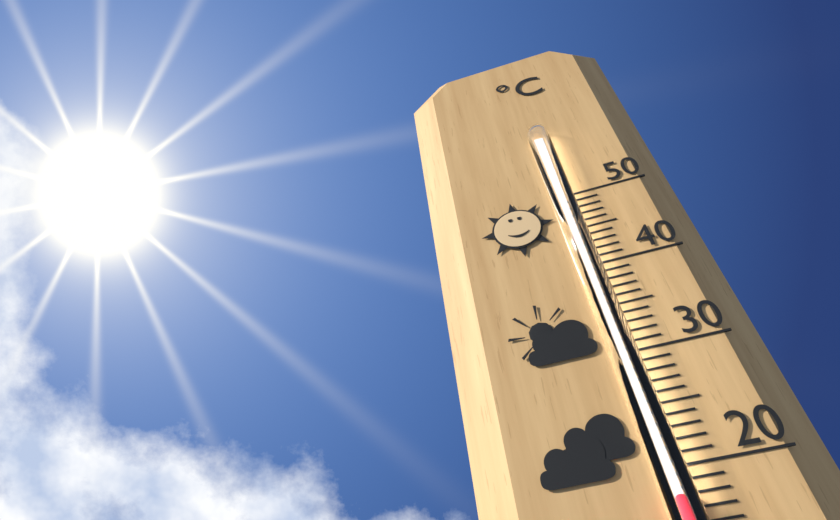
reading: 18 °C
